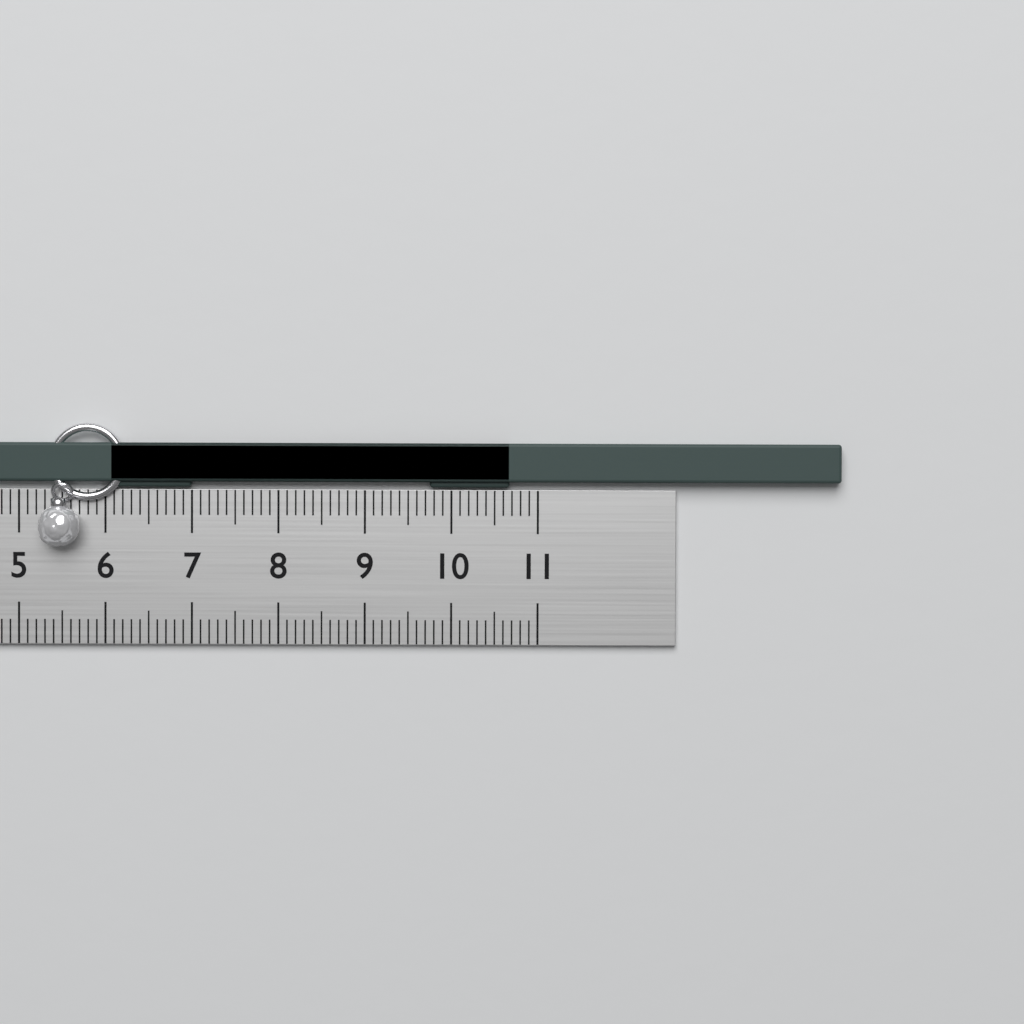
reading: 10.7 cm
